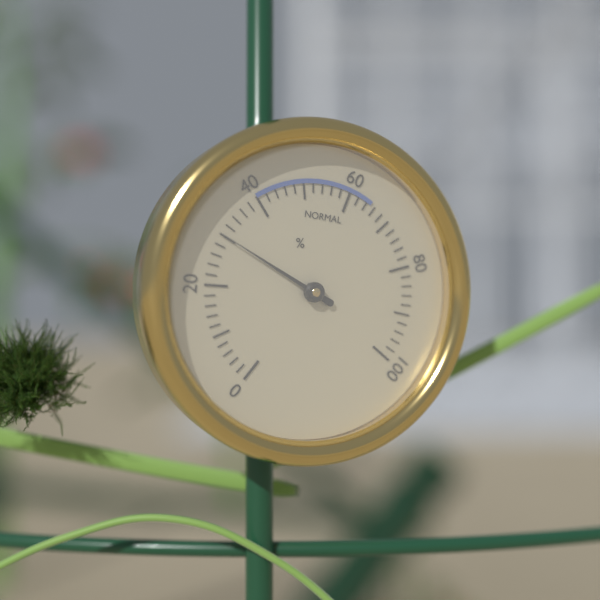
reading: 30 %
